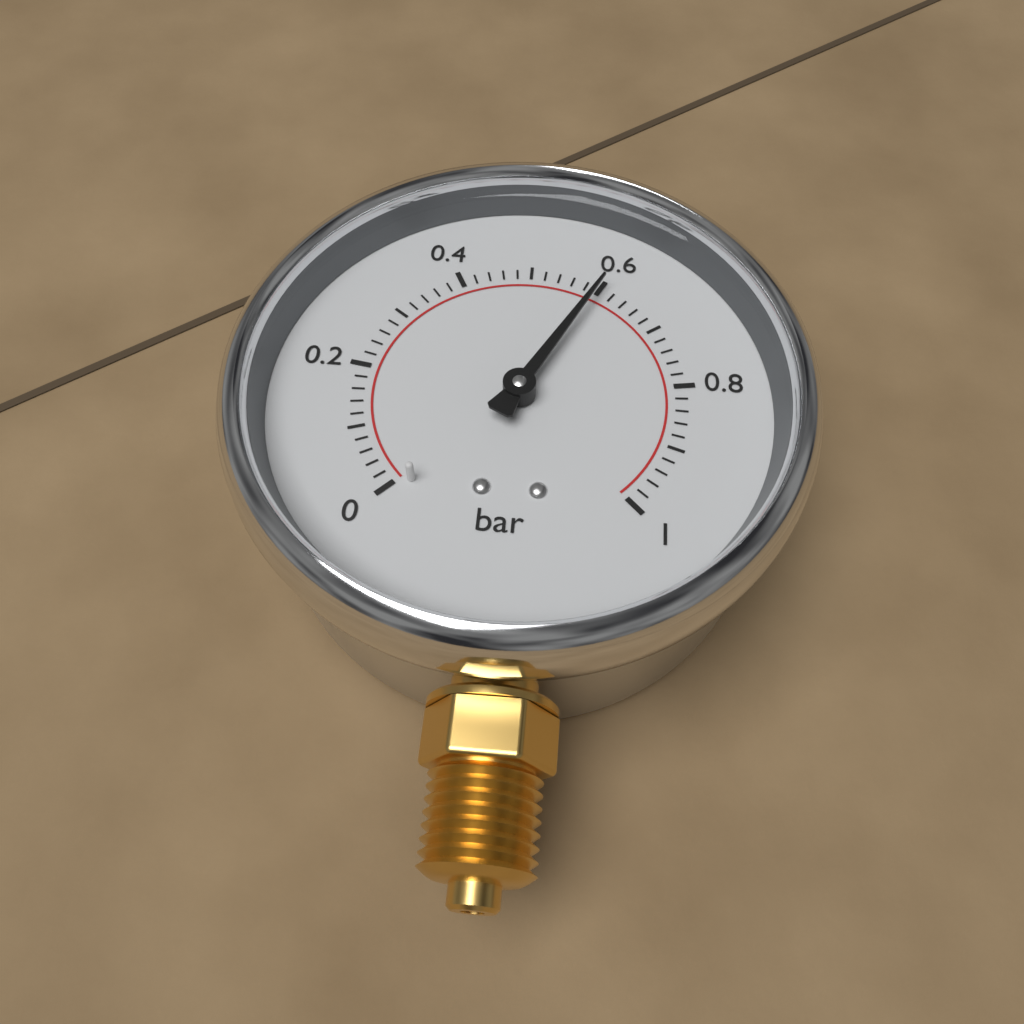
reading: 0.60 bar
